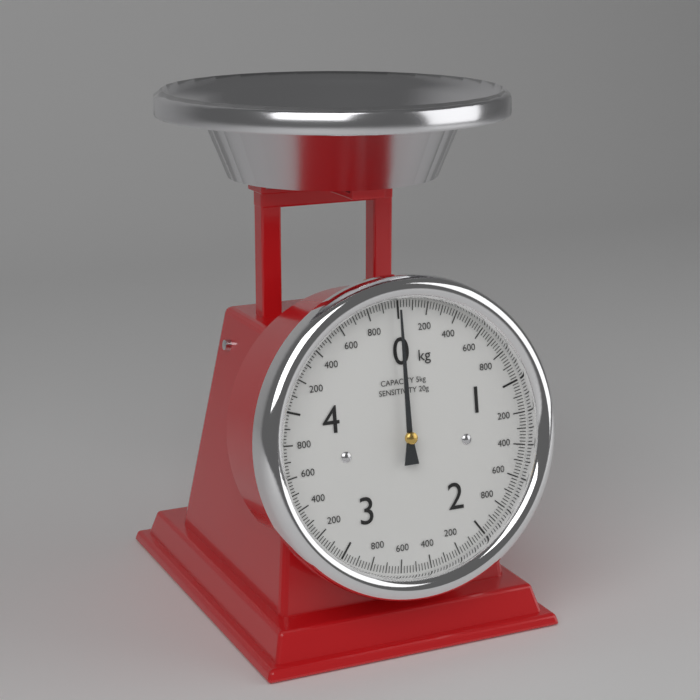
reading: 0.00 kg
